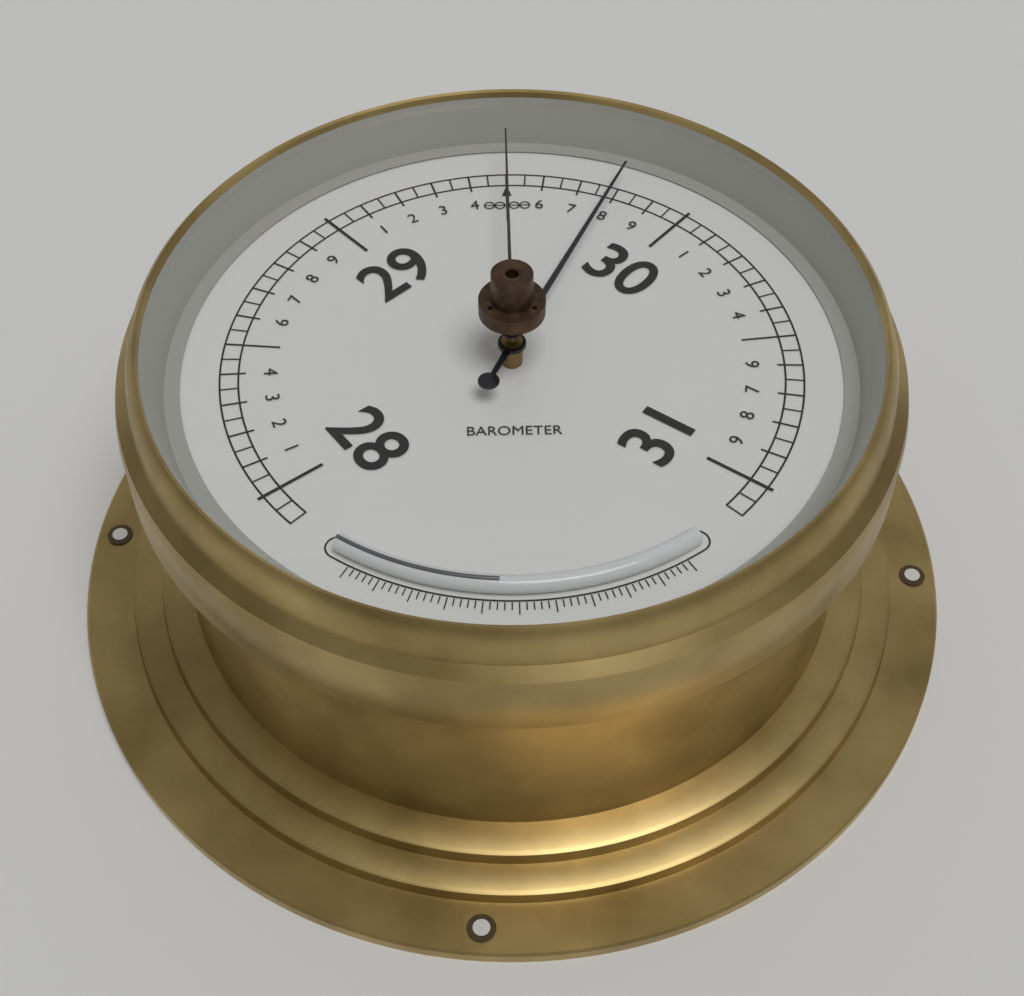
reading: 29.80 (no unit)
